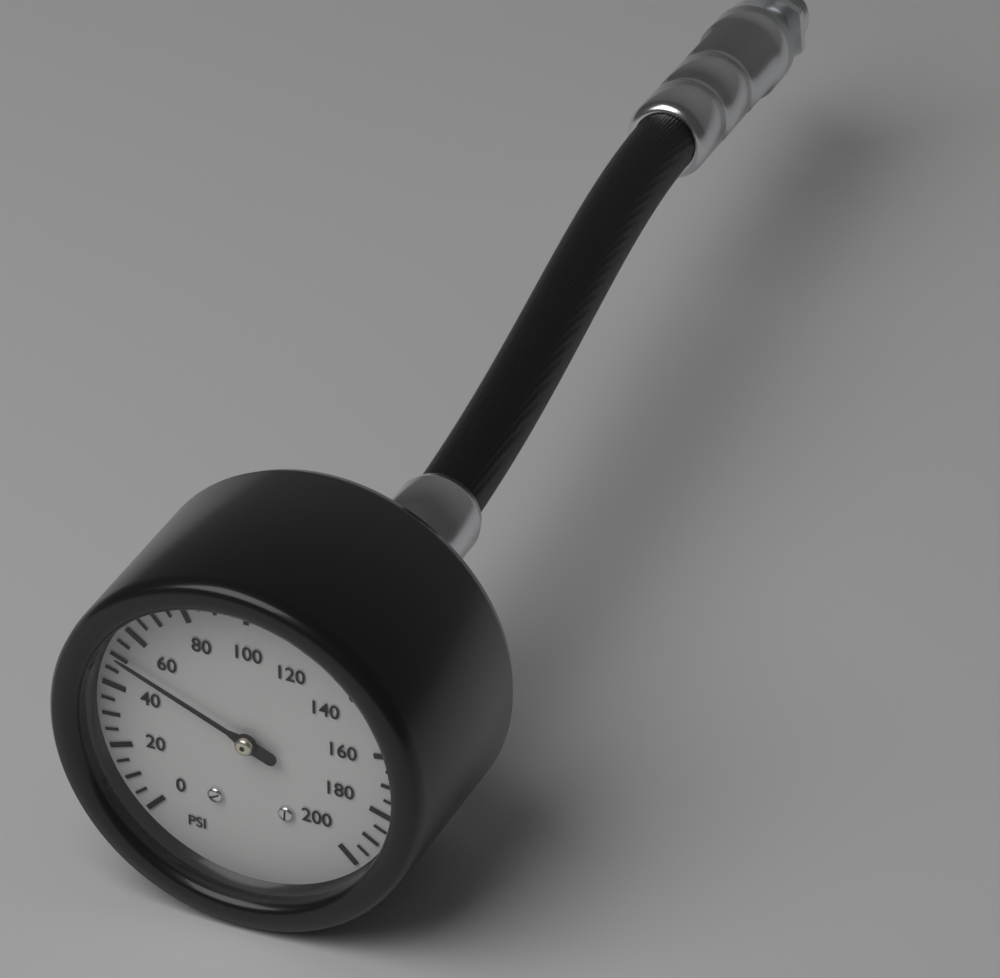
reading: 50 psi
